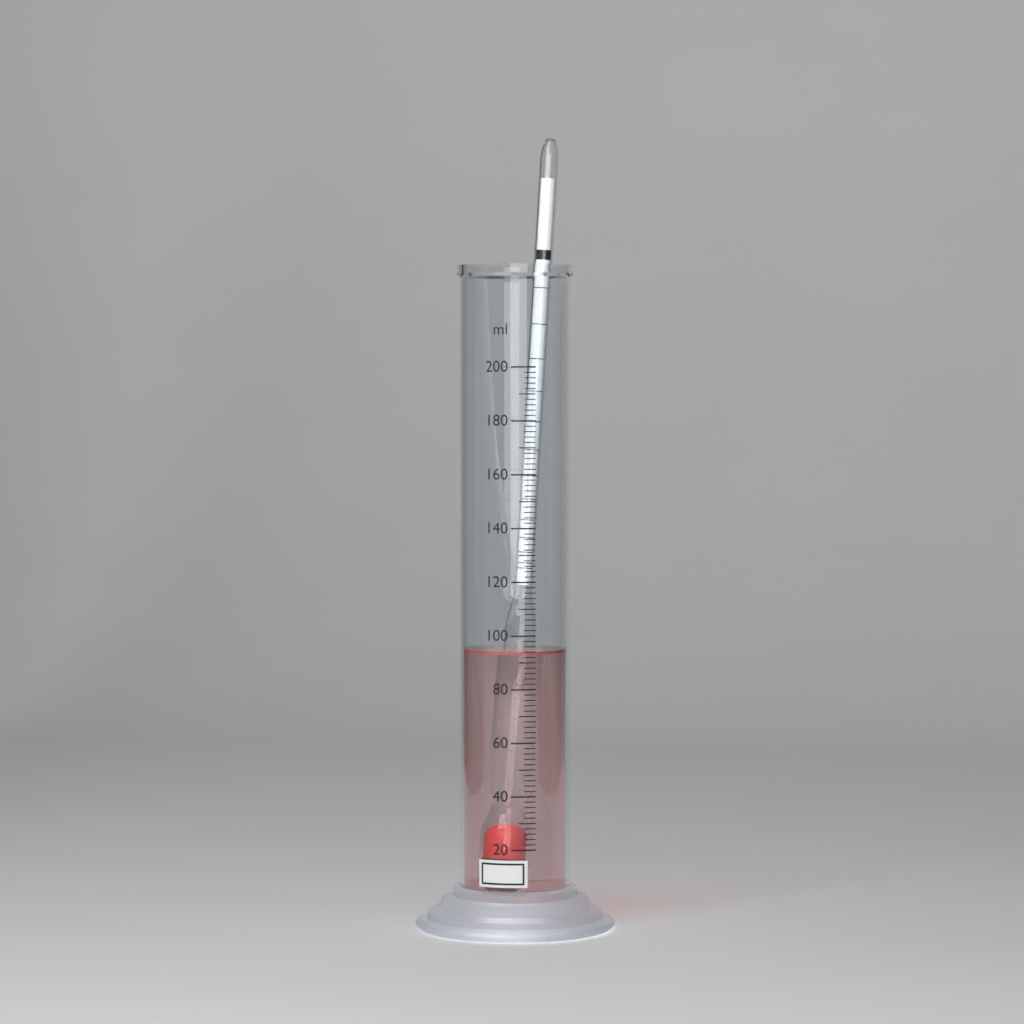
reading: 94 ml
